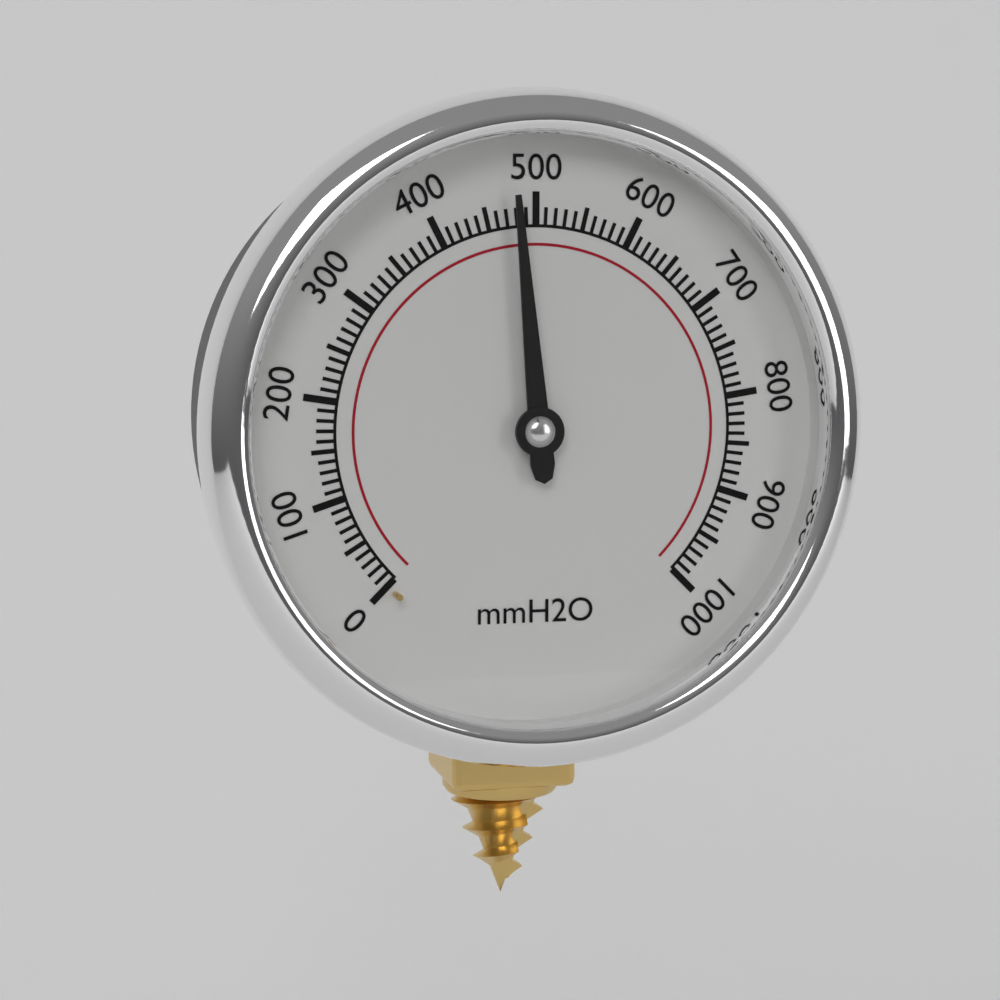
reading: 480 mmH2O
